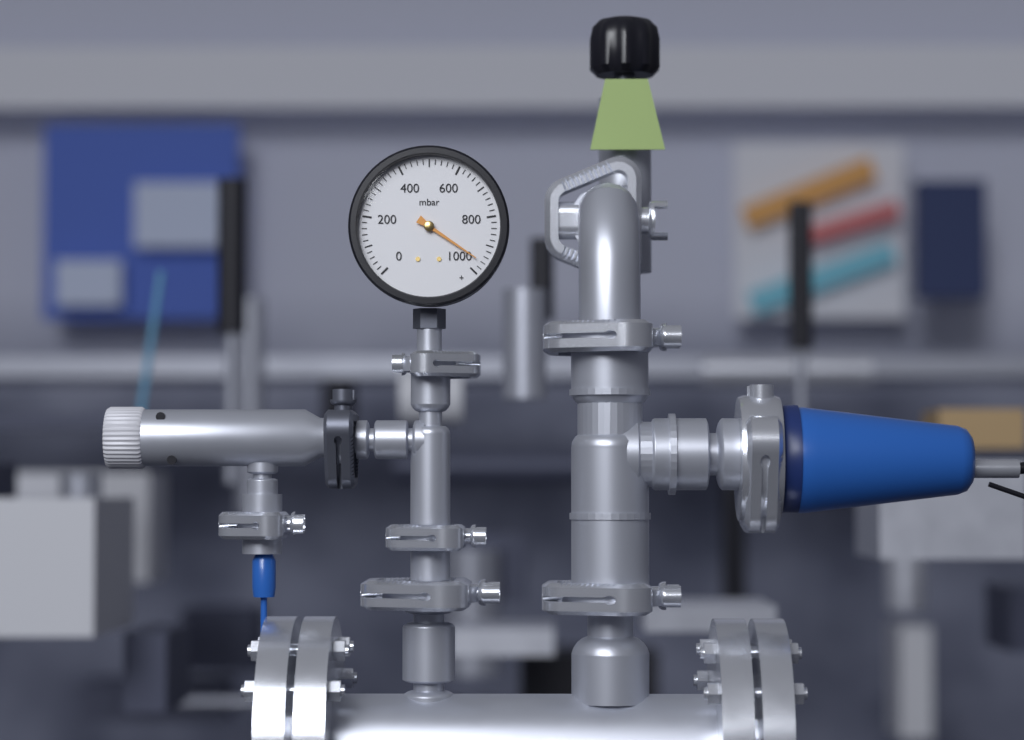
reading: 960 mbar
